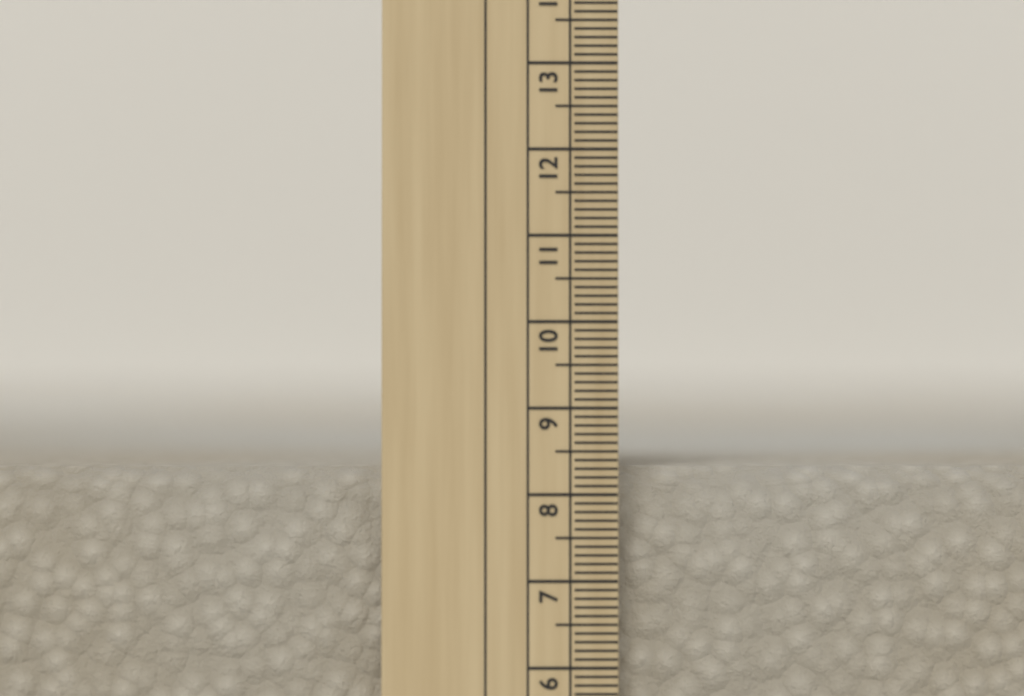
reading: 8.3 cm
